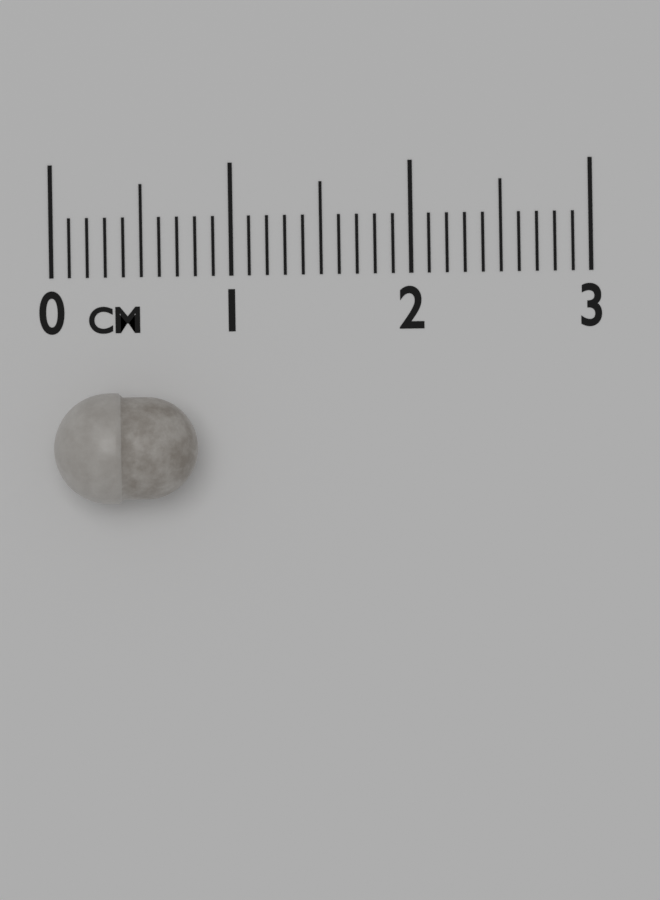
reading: 0.8 cm
